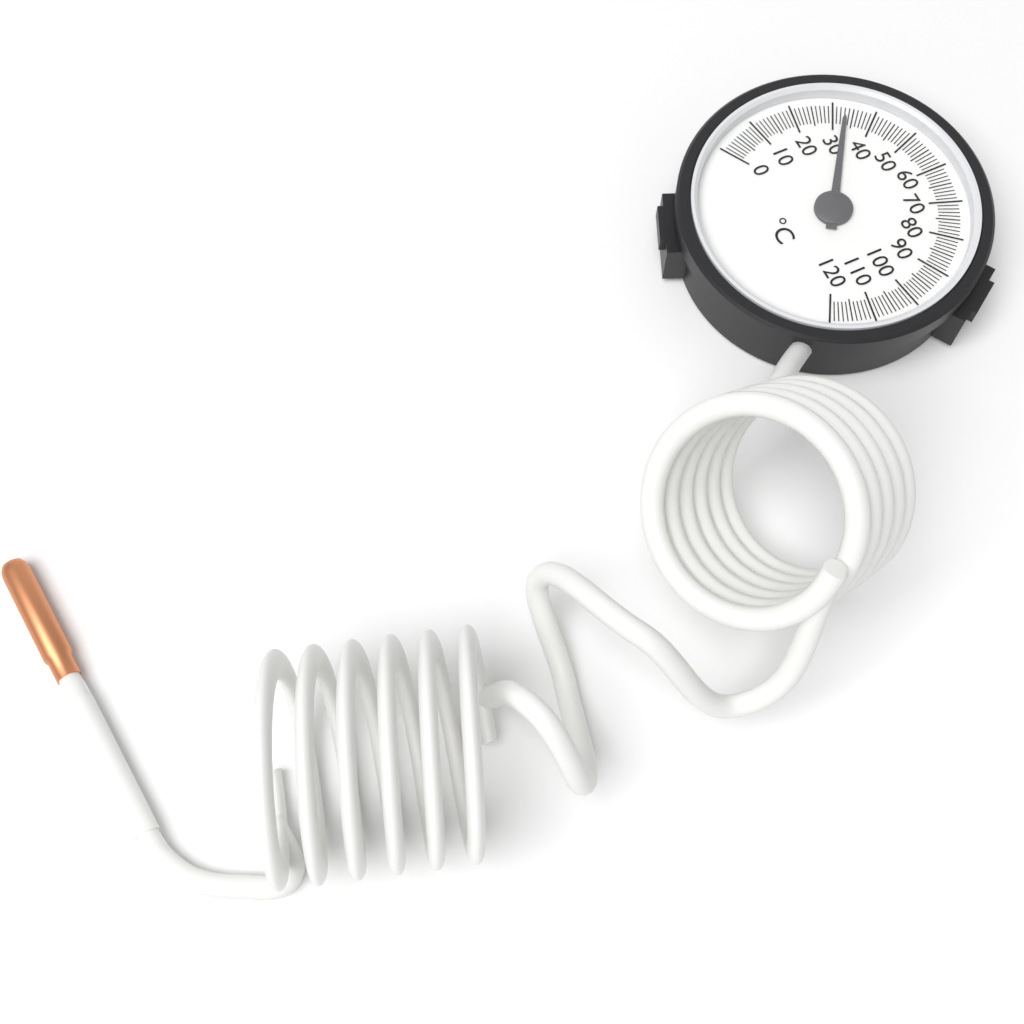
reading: 33 °C
